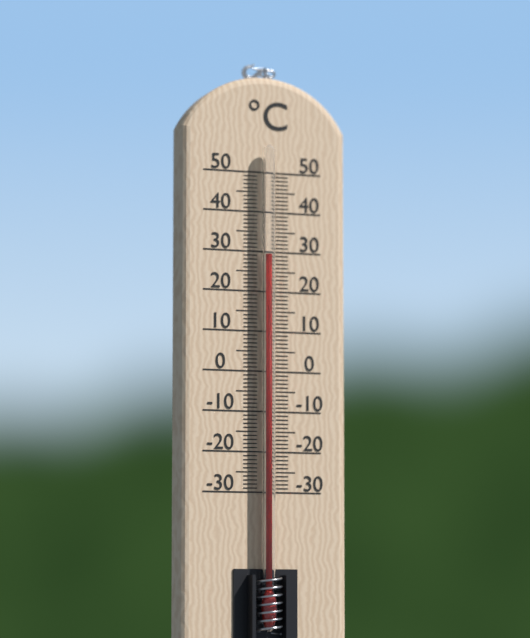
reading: 29 °C
